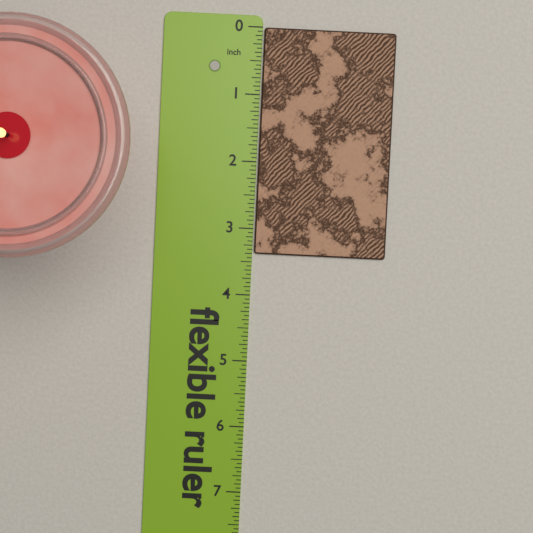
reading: 3.3750 in
